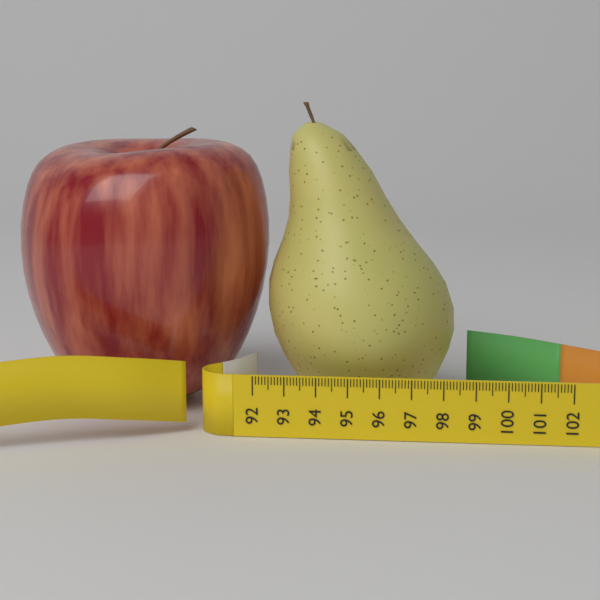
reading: 98.3 (no unit)
